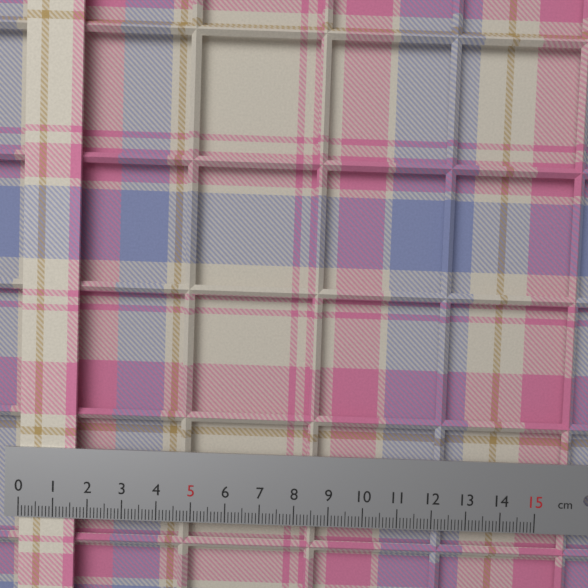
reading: 1.6 cm
